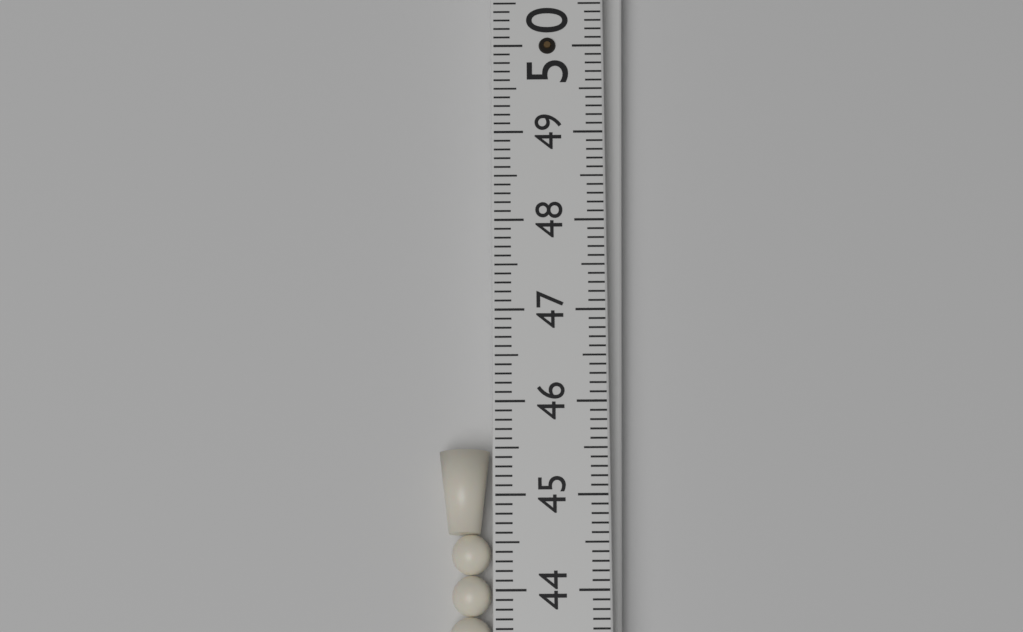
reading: 45.5 (no unit)
